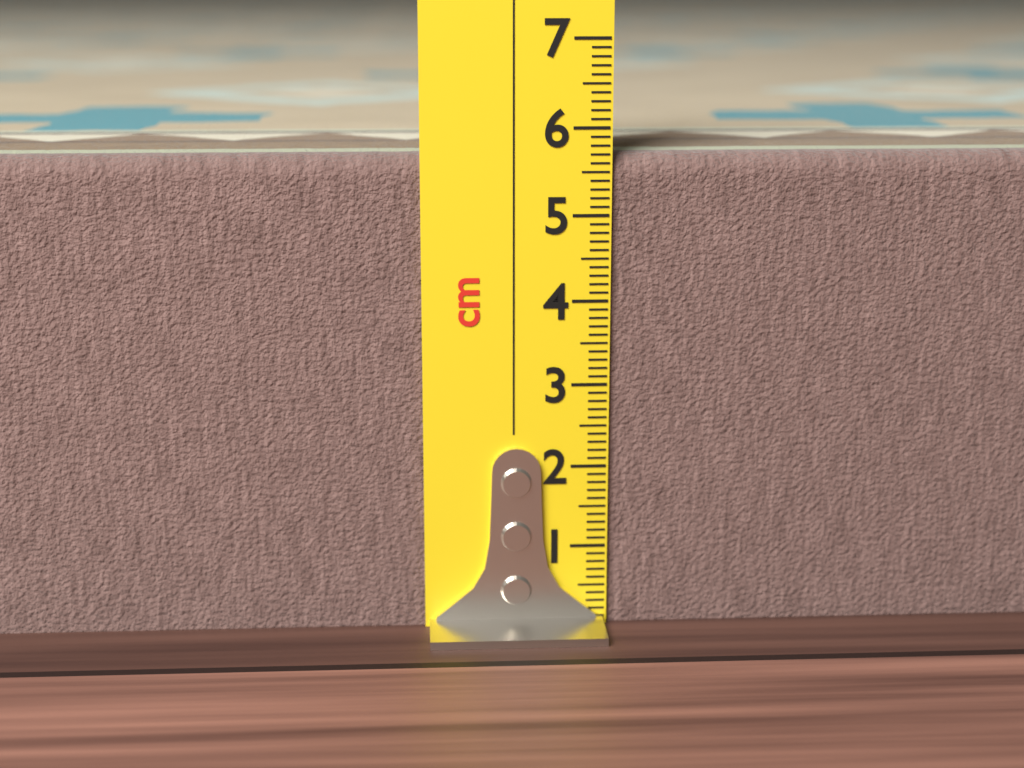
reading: 5.7 cm
